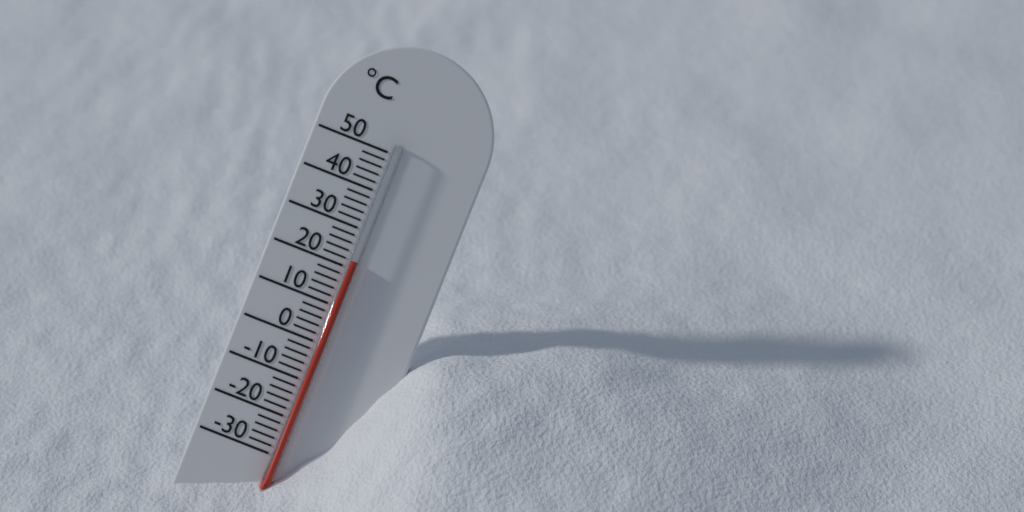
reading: 22 °C
